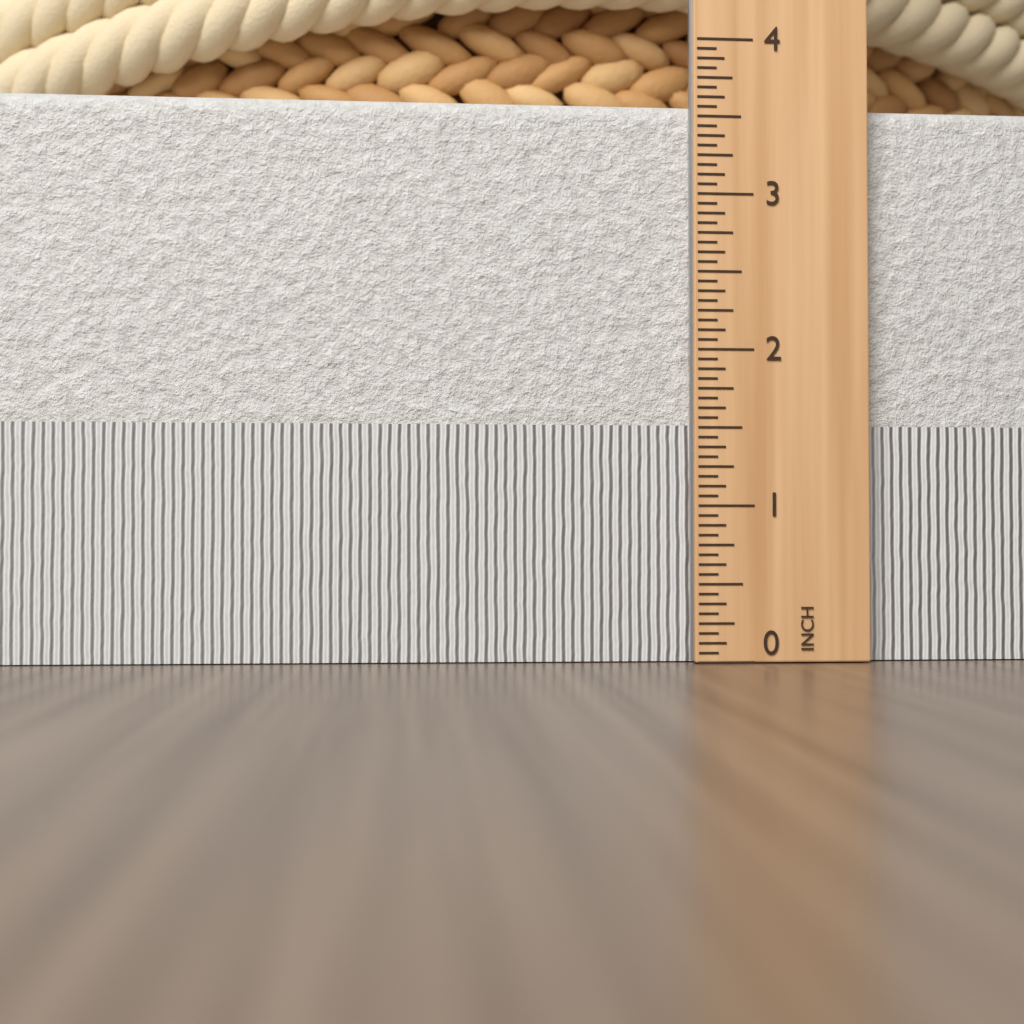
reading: 3.6250 in
